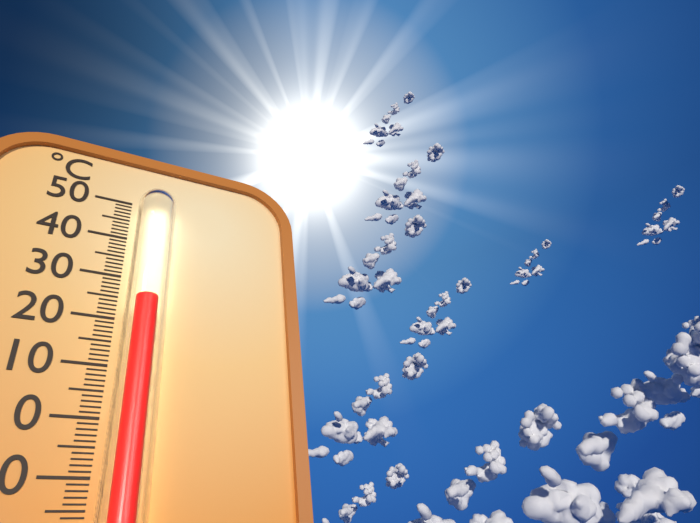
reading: 23 °C
